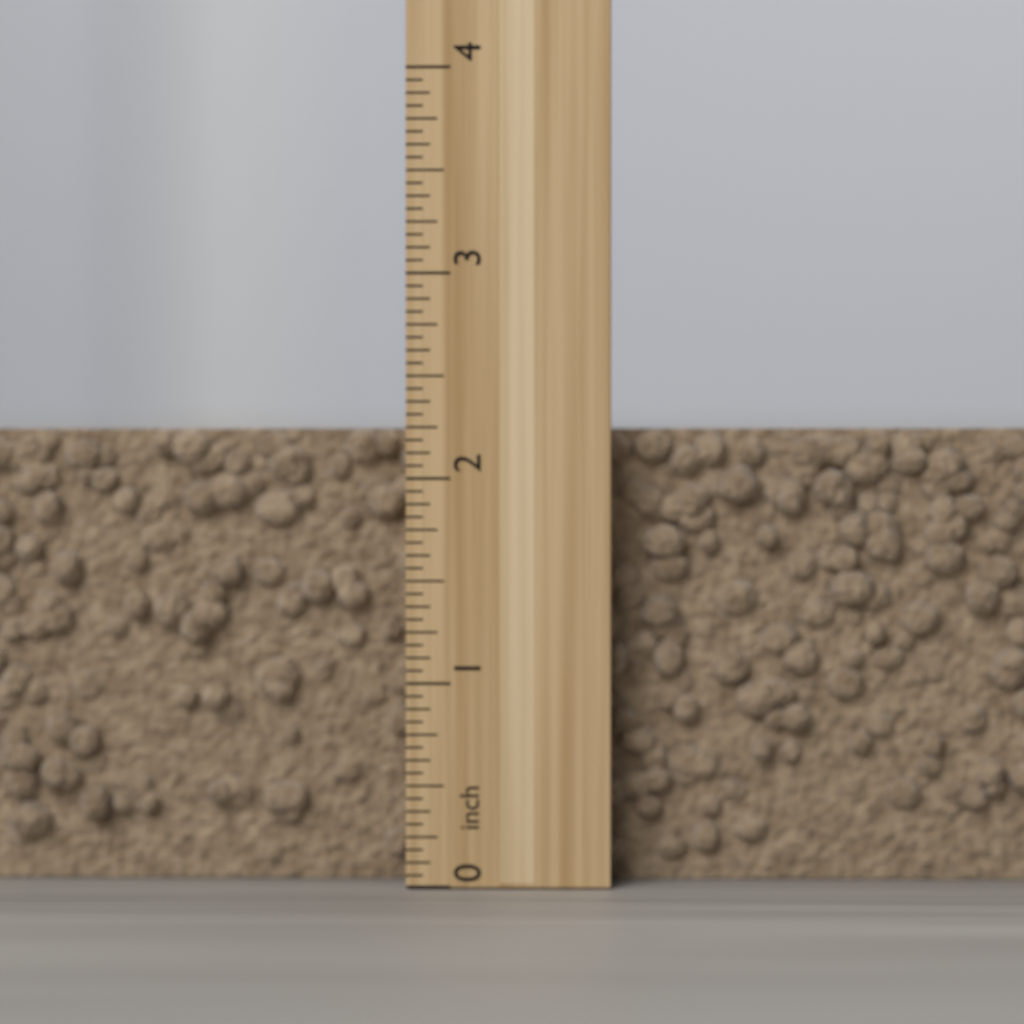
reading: 2.2500 inch
